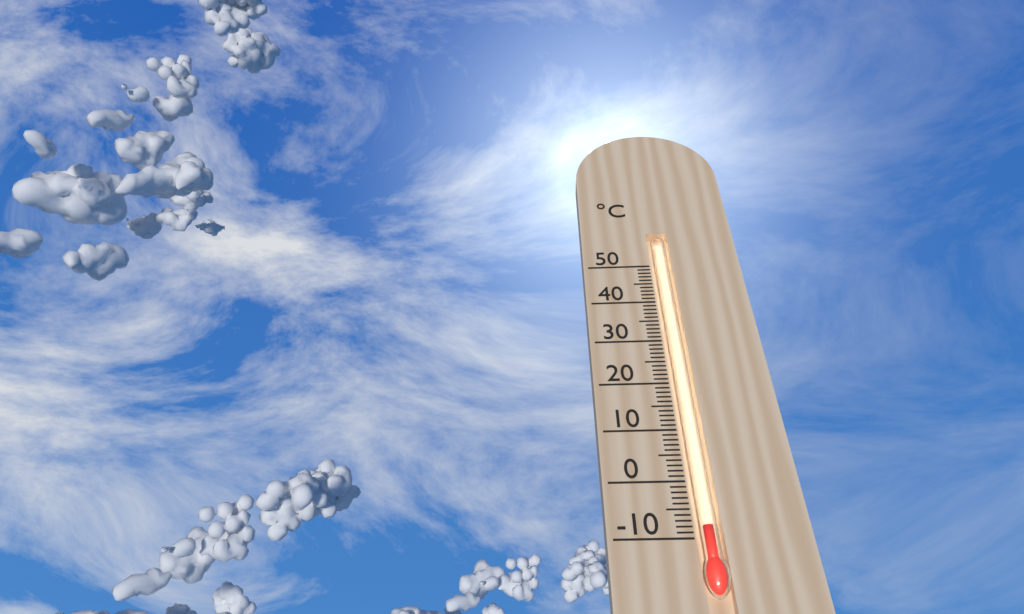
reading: -8 °C
